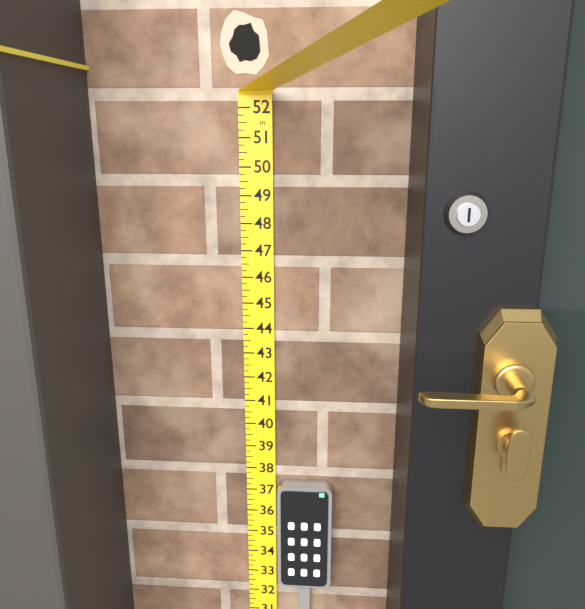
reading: 37.50 in
